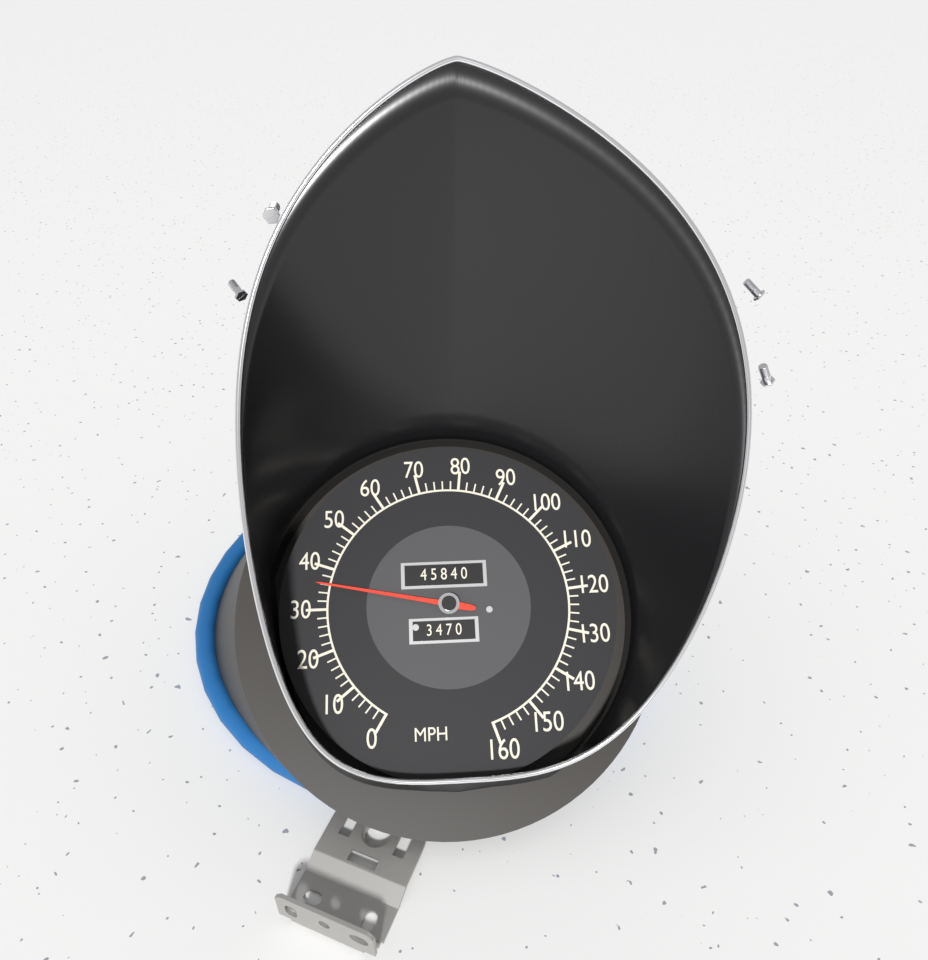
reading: 36 MPH
